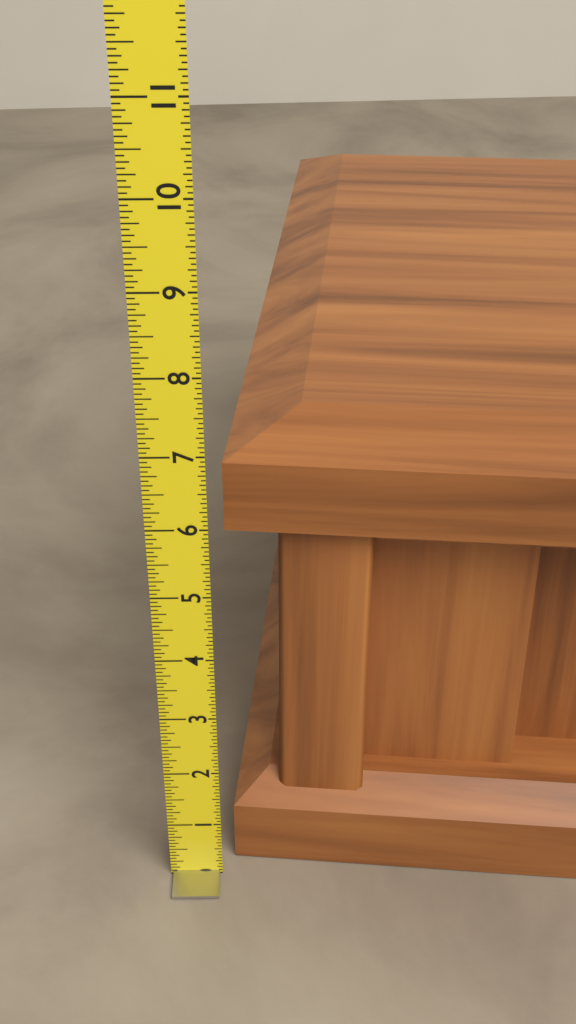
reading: 7.1250 (no unit)
